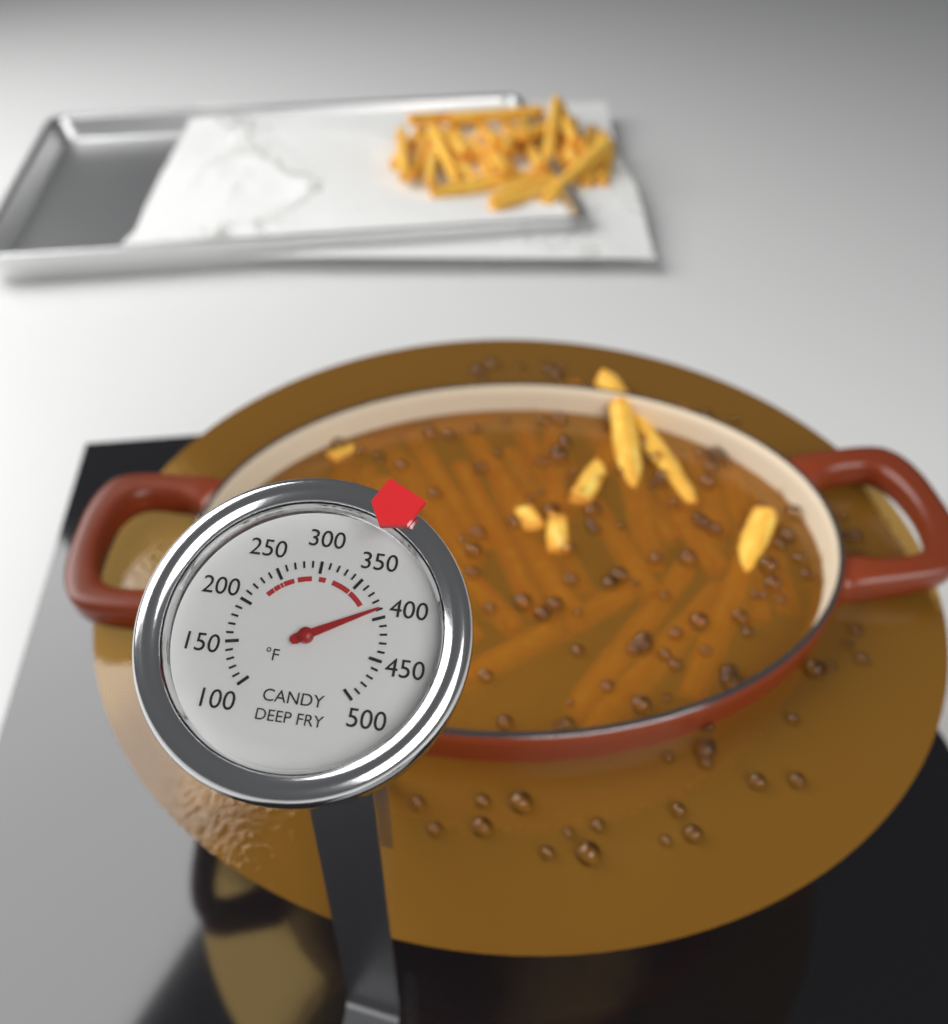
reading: 390 °F
